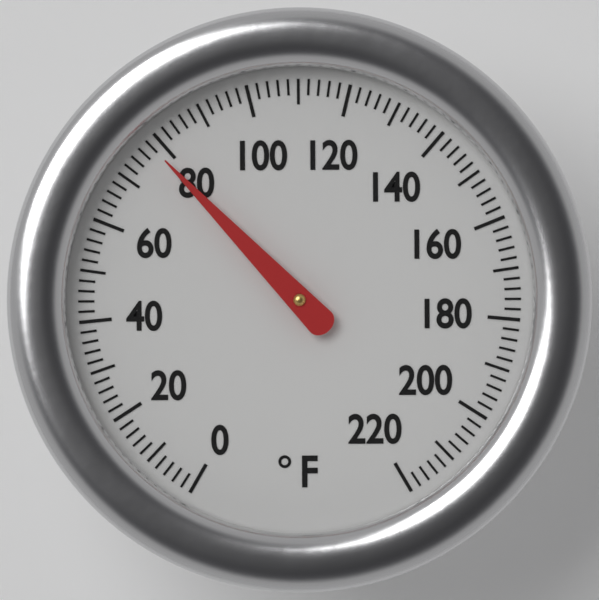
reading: 78 °F
